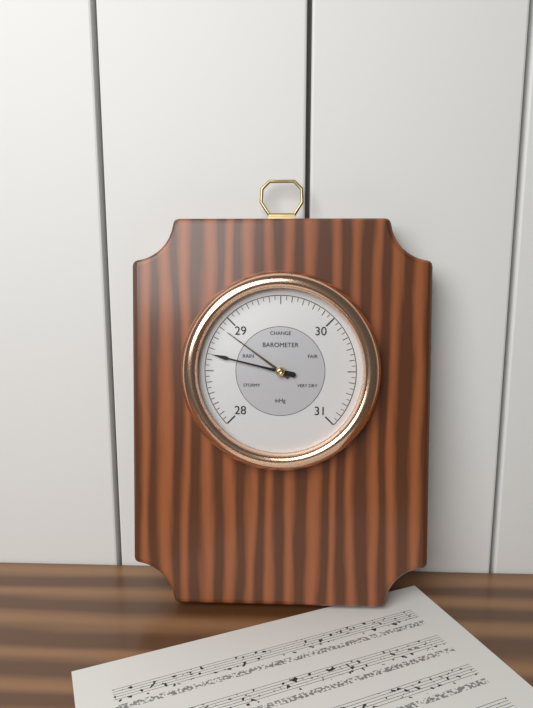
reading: 28.65 inHg
